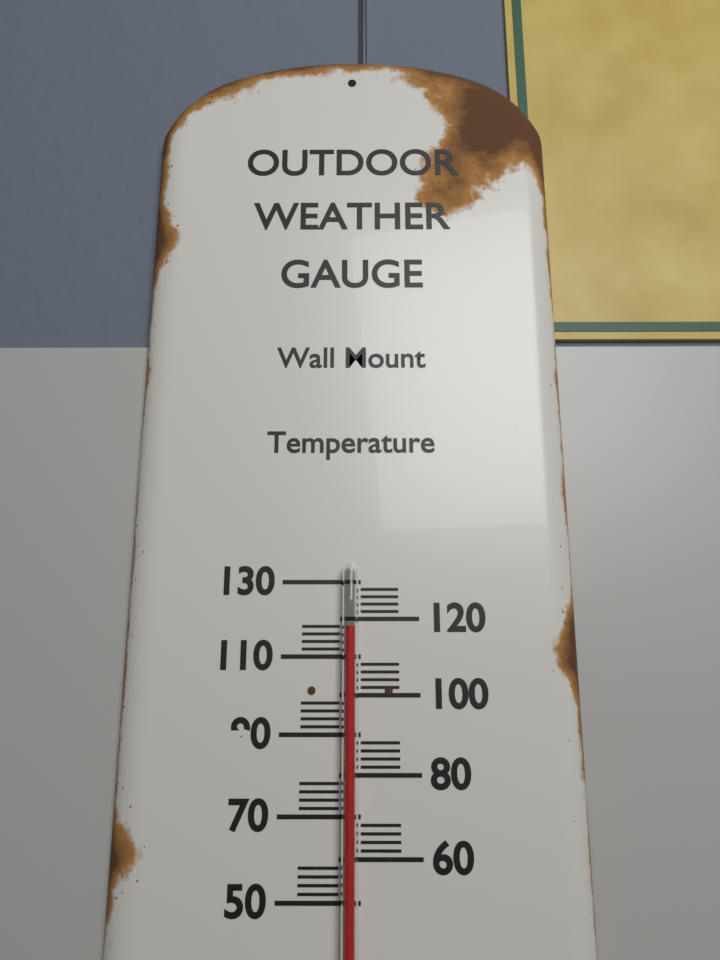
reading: 118 (no unit)
